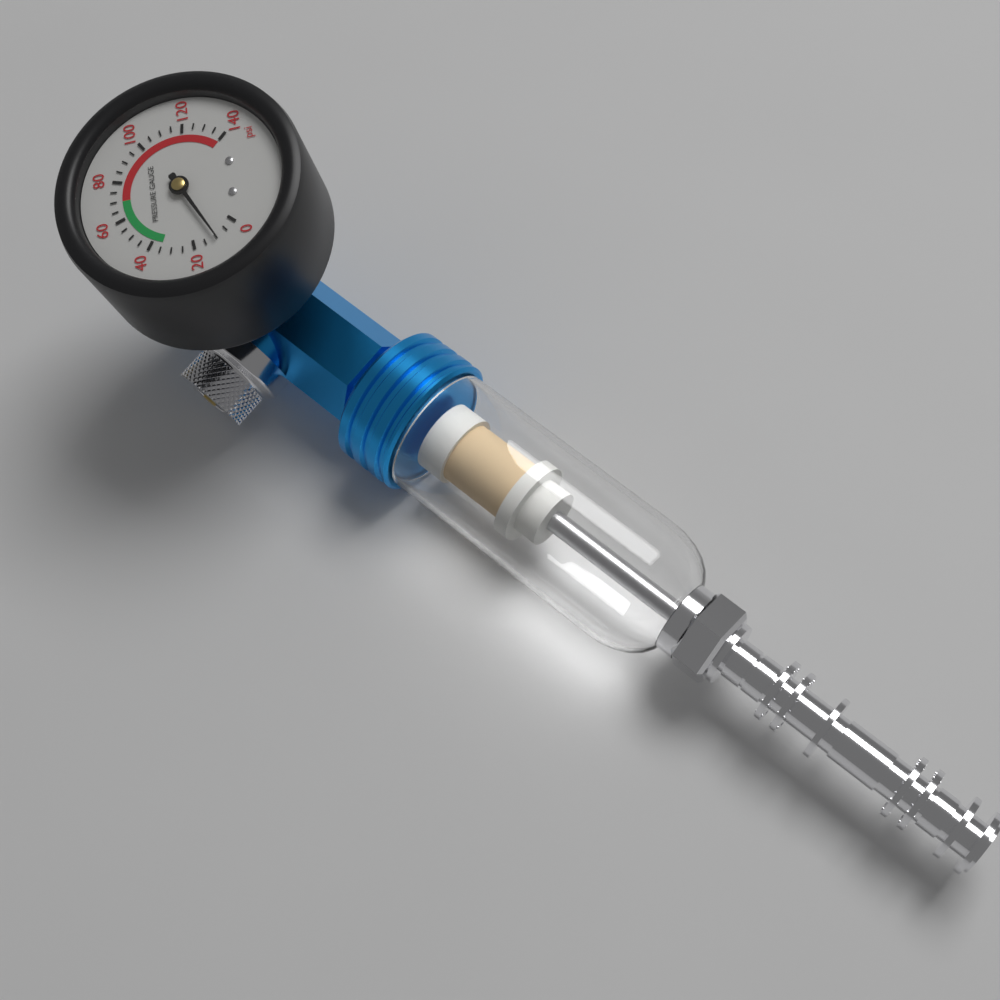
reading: 10 psi
